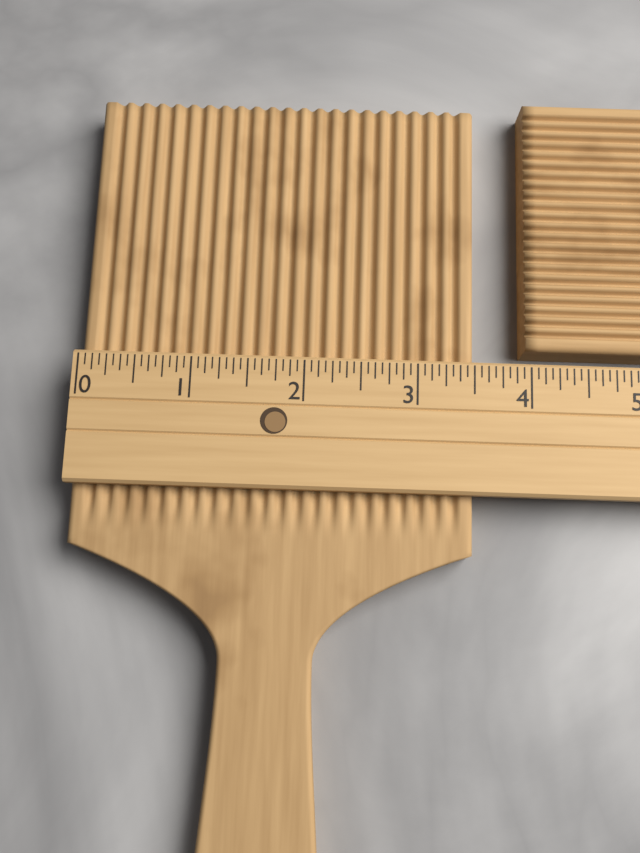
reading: 3.5000 (no unit)
